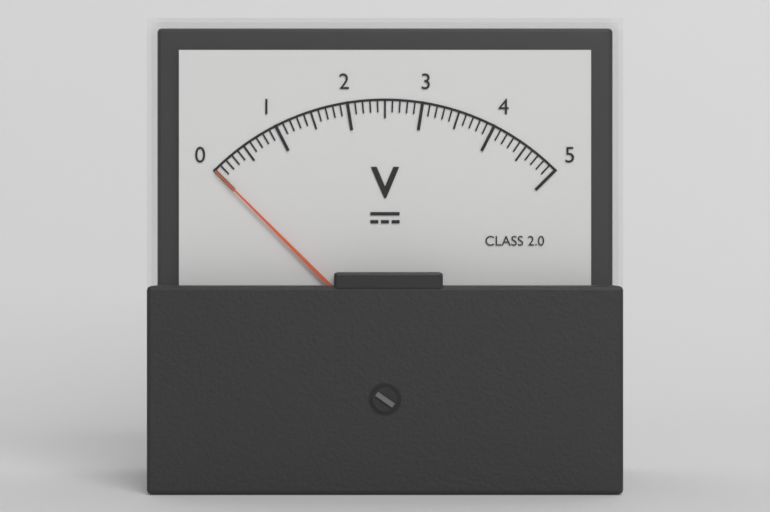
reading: 0.0 V
